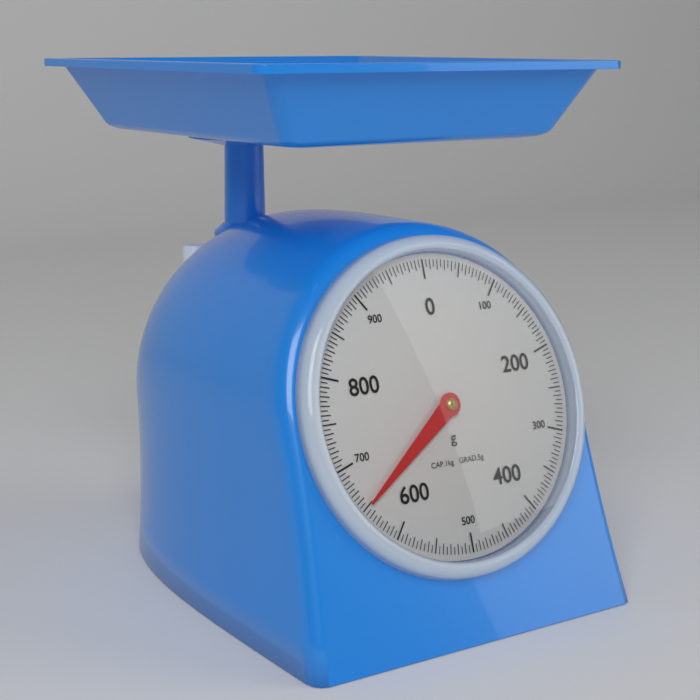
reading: 650 g
